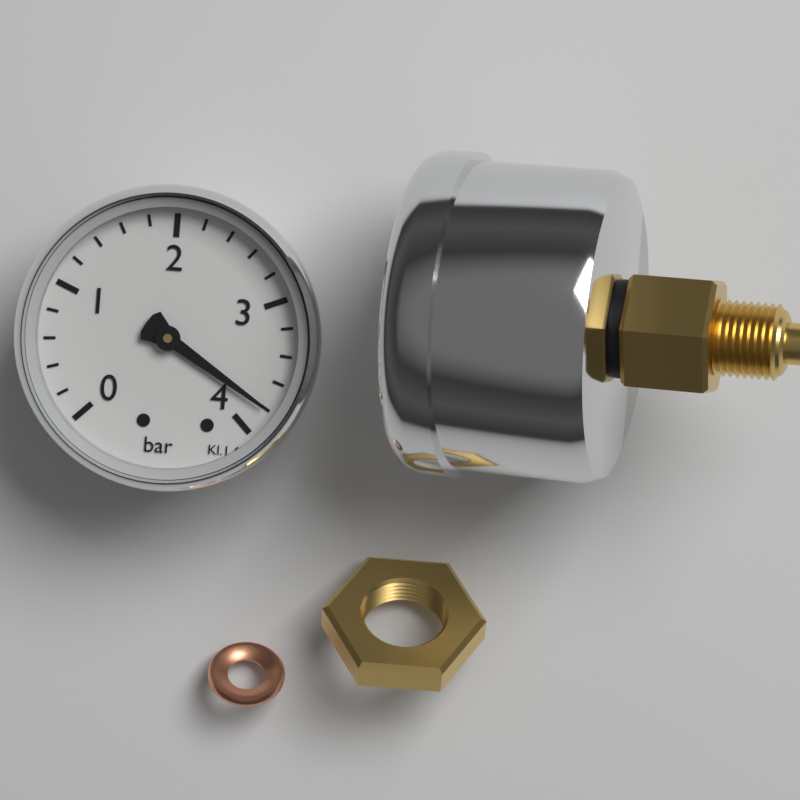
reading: 3.8 bar
